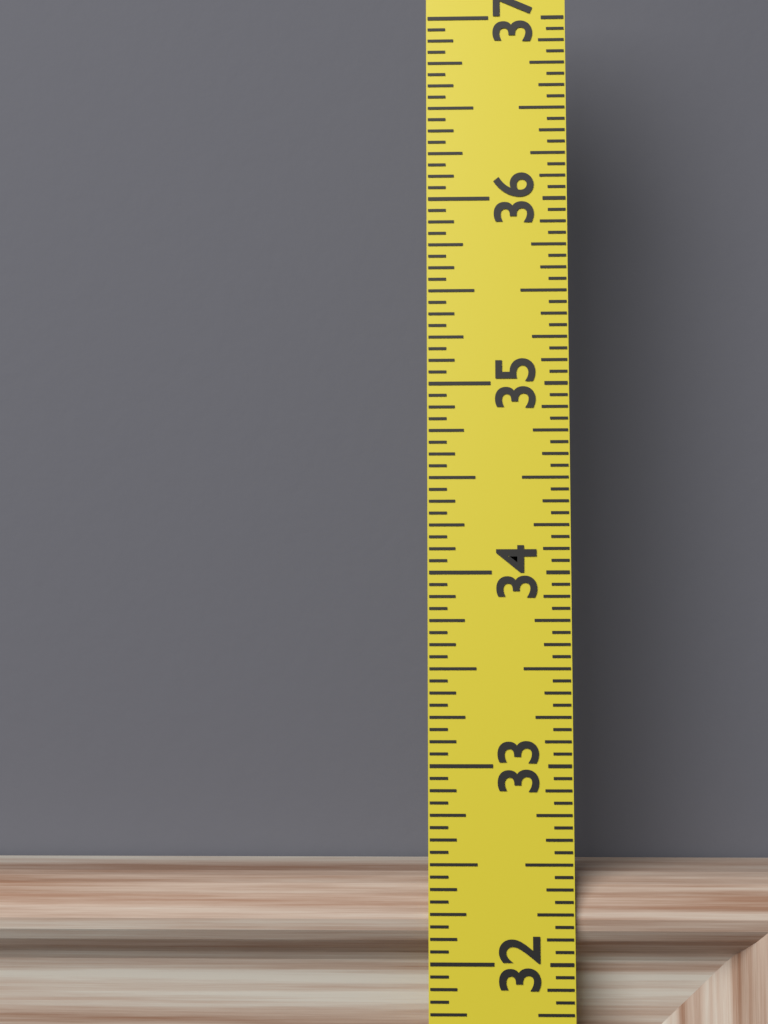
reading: 32.4375 in
